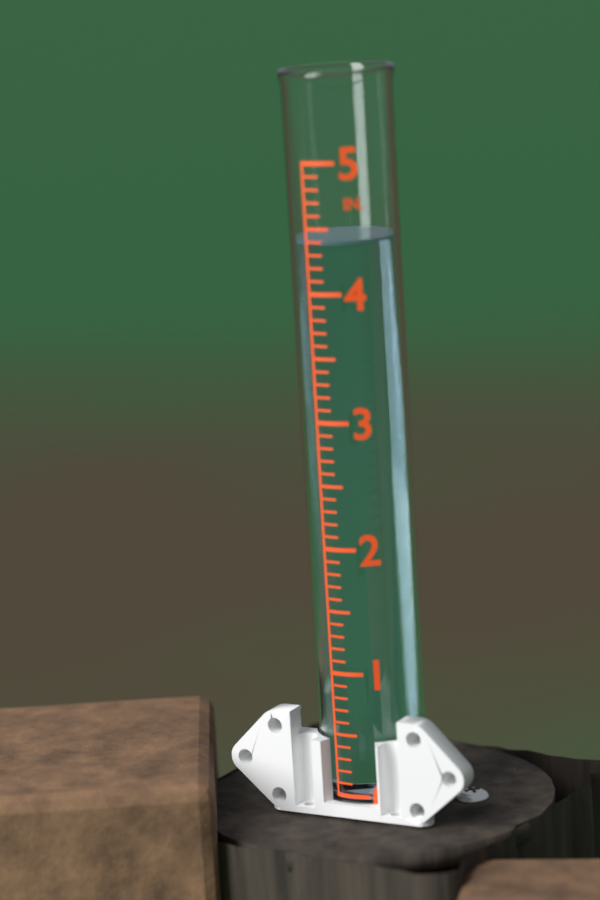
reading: 4.4 in
